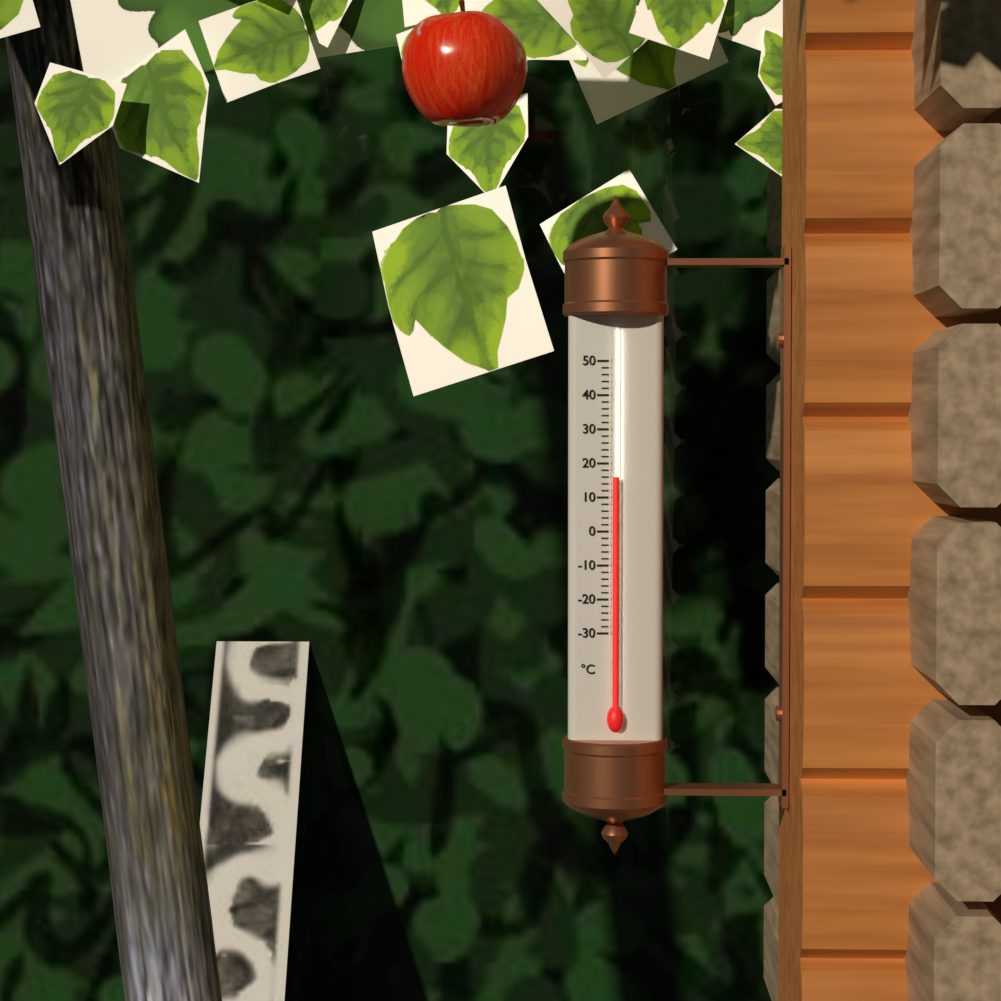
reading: 16 °C
